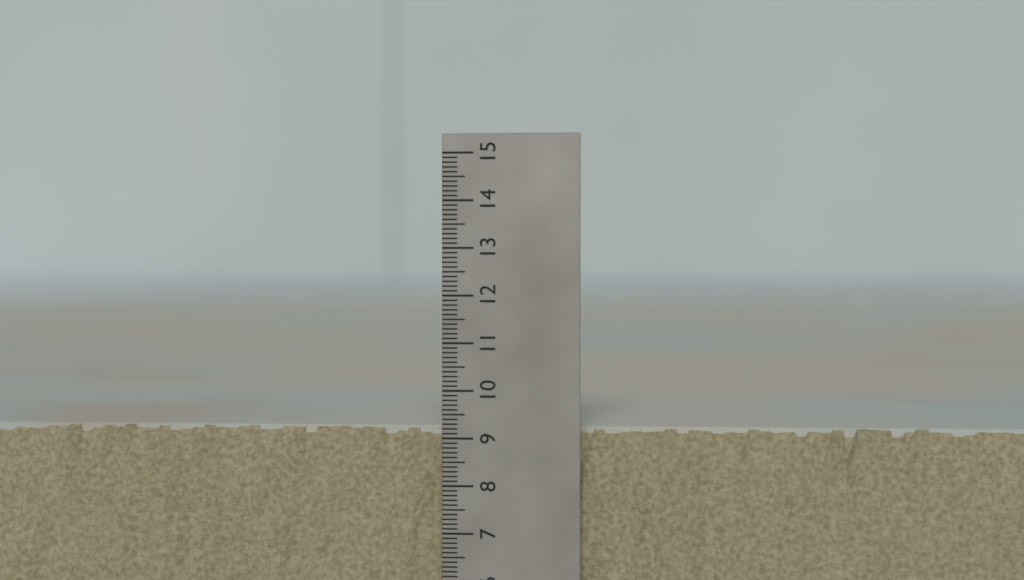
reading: 9.2 (no unit)
